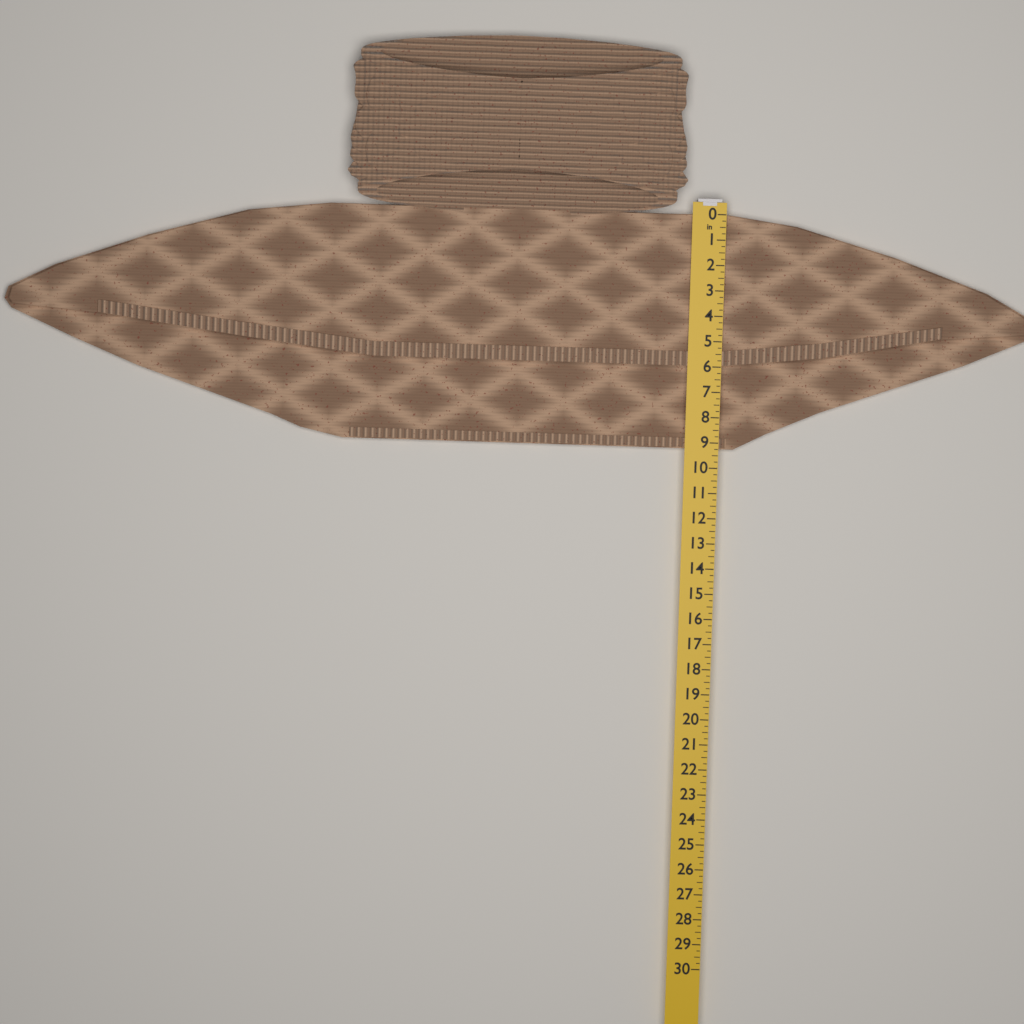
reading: 9.25 in
